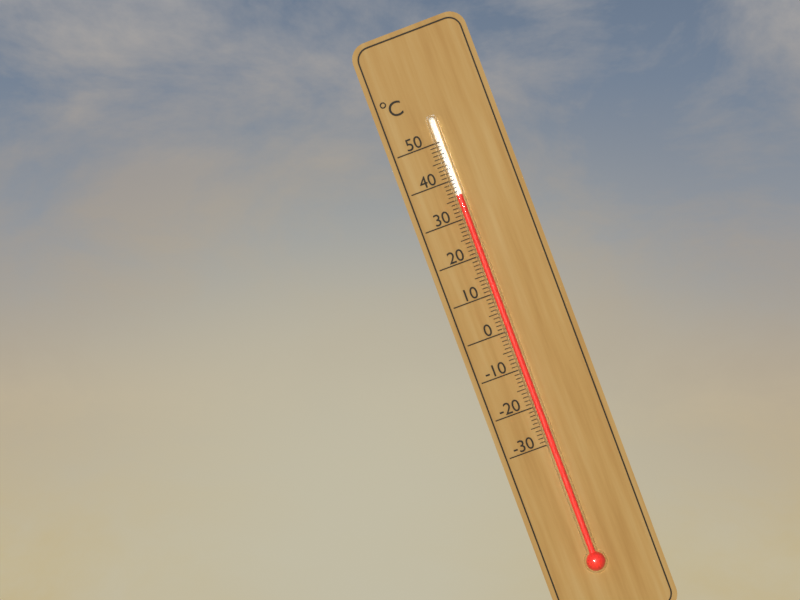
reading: 36 °C
